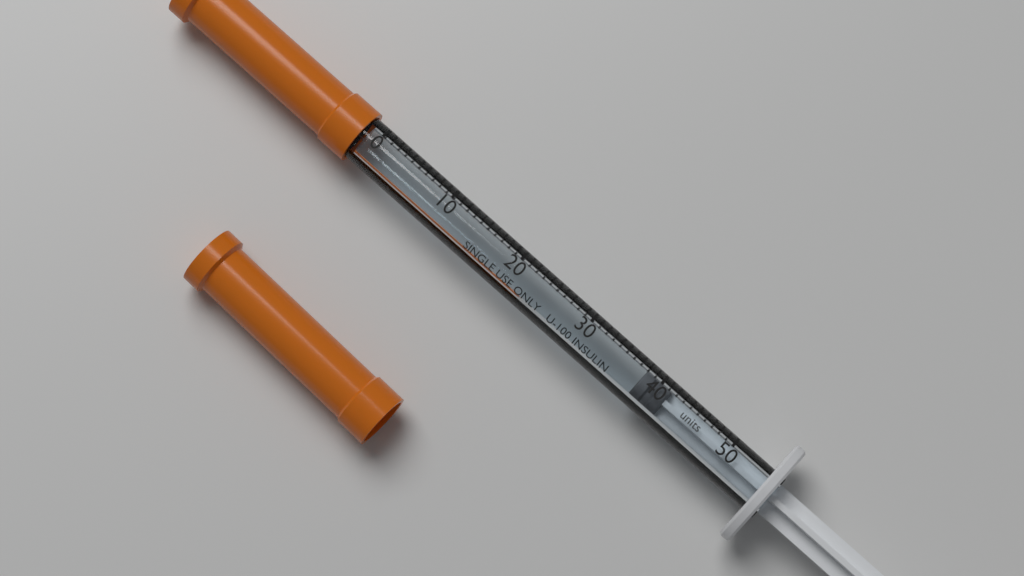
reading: 38 units
